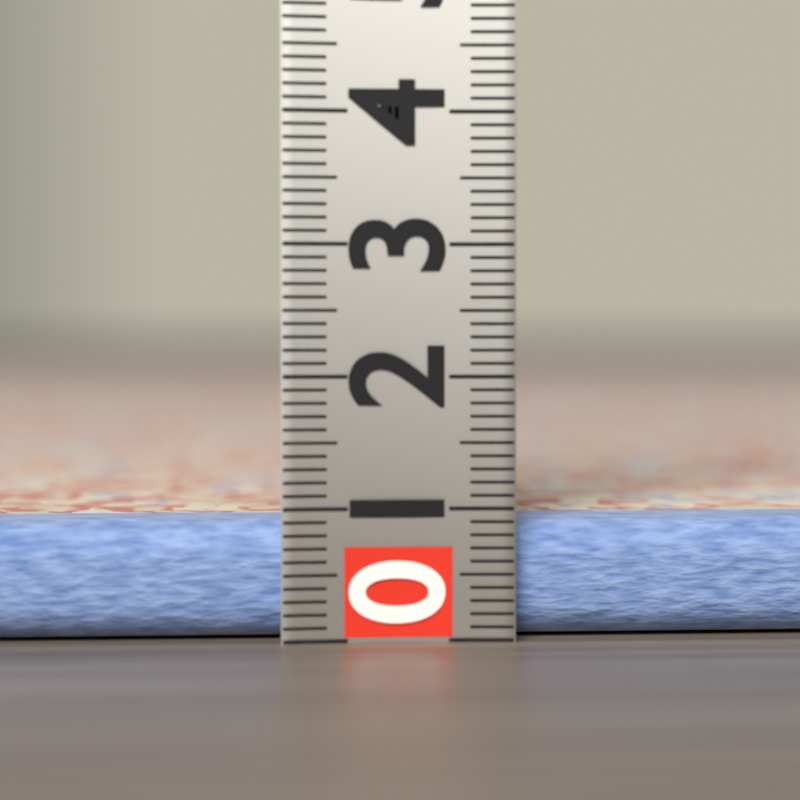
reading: 0.9 (no unit)
